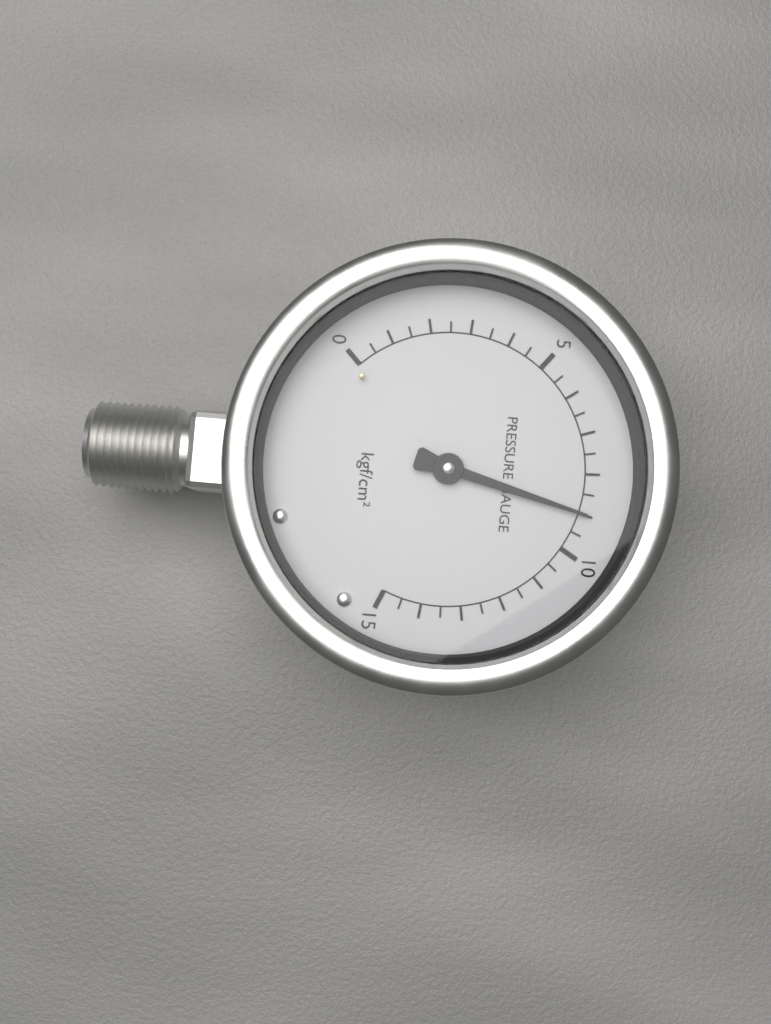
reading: 9.0 kgf/cm²
